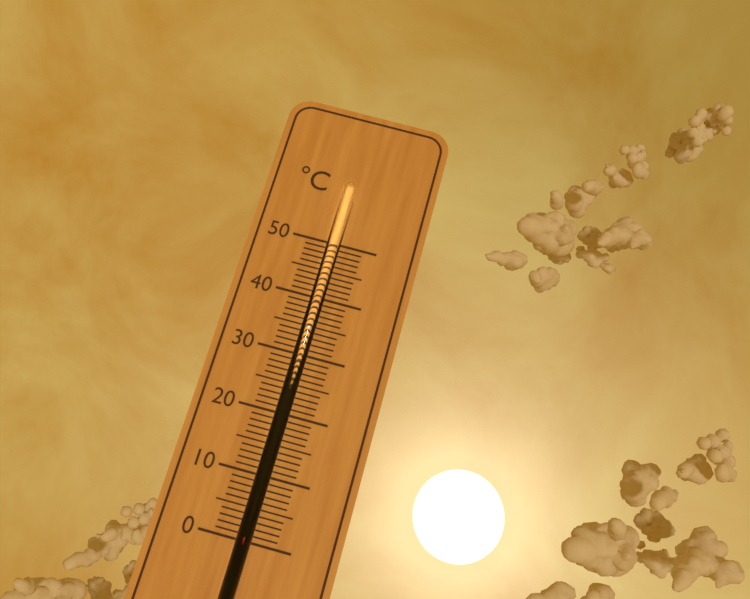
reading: 1 °C
